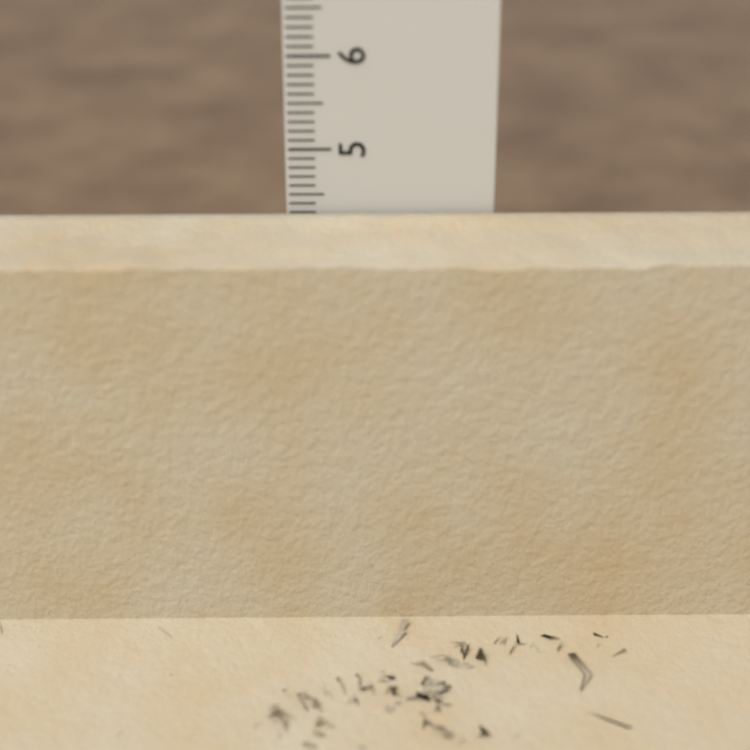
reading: 4.3 cm
